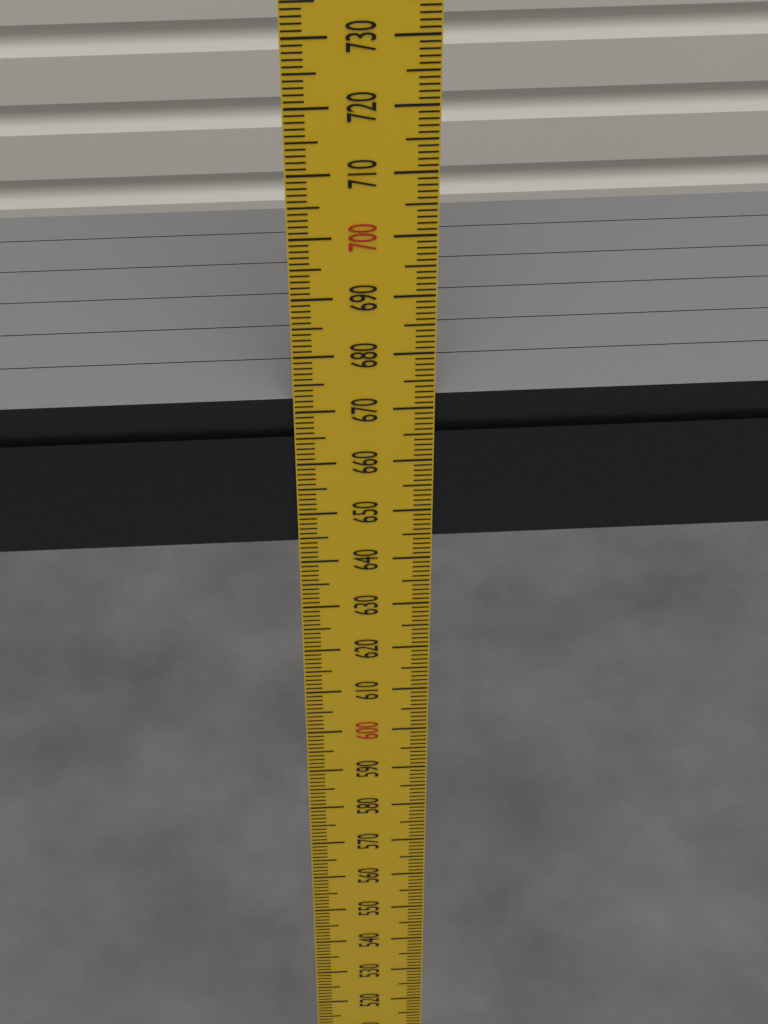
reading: 672 mm
